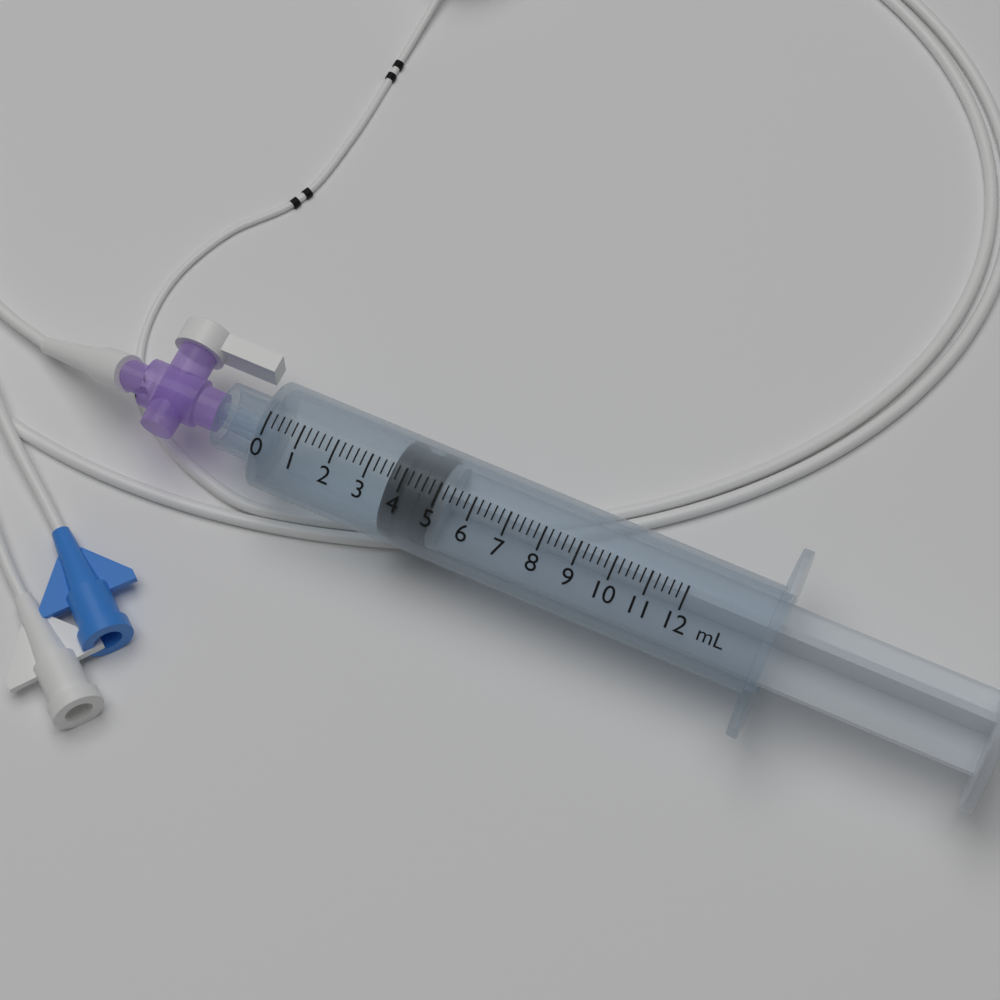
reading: 3.6 mL
